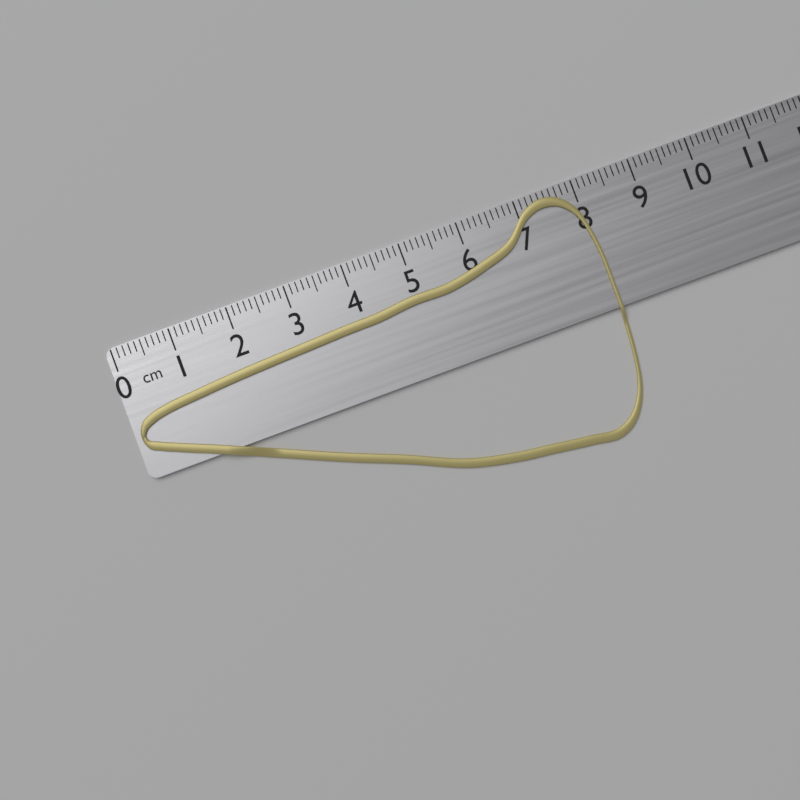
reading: 8.1 cm
